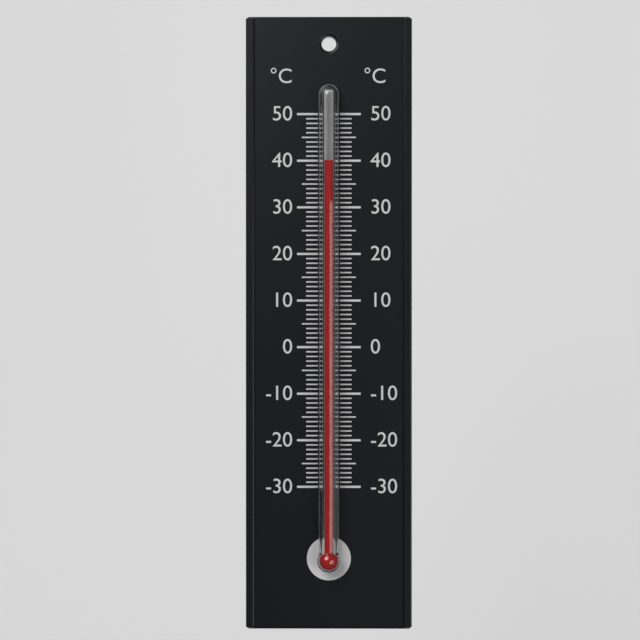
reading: 40 °C
